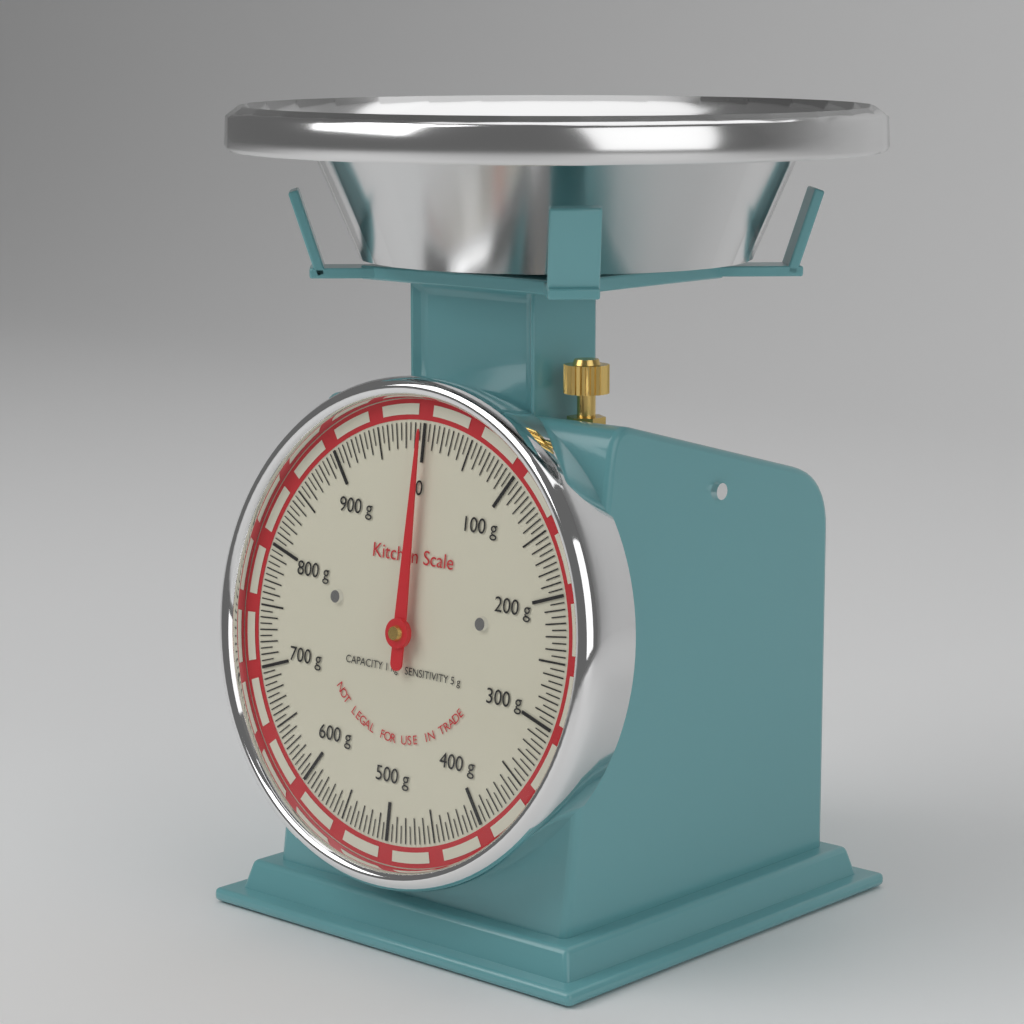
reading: 0 g
